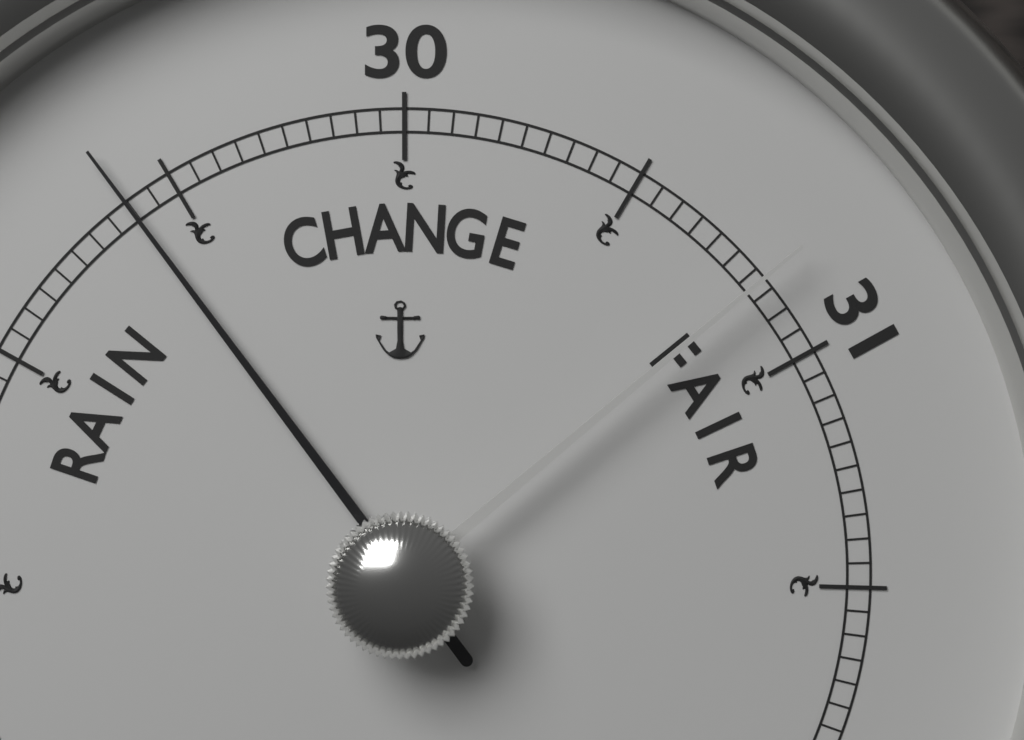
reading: 29.40 (no unit)
